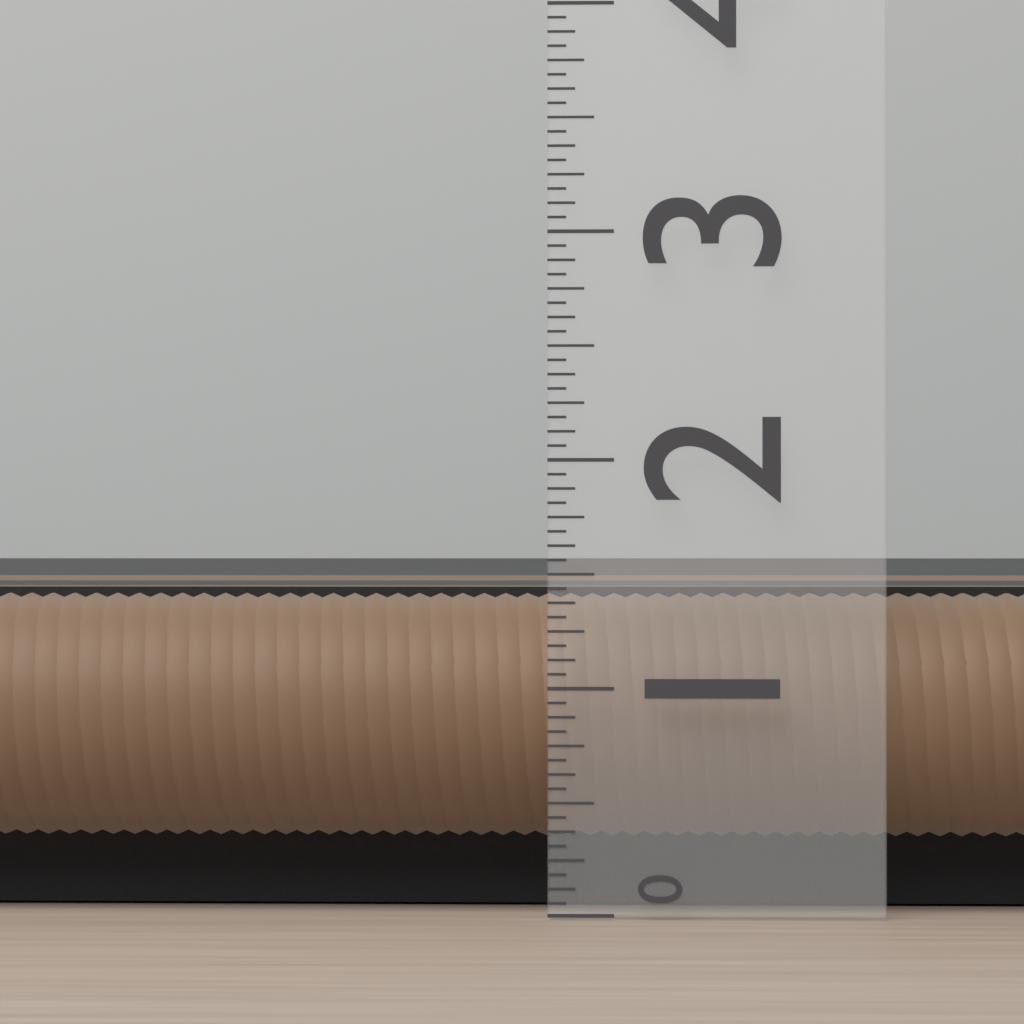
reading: 1.4375 (no unit)
